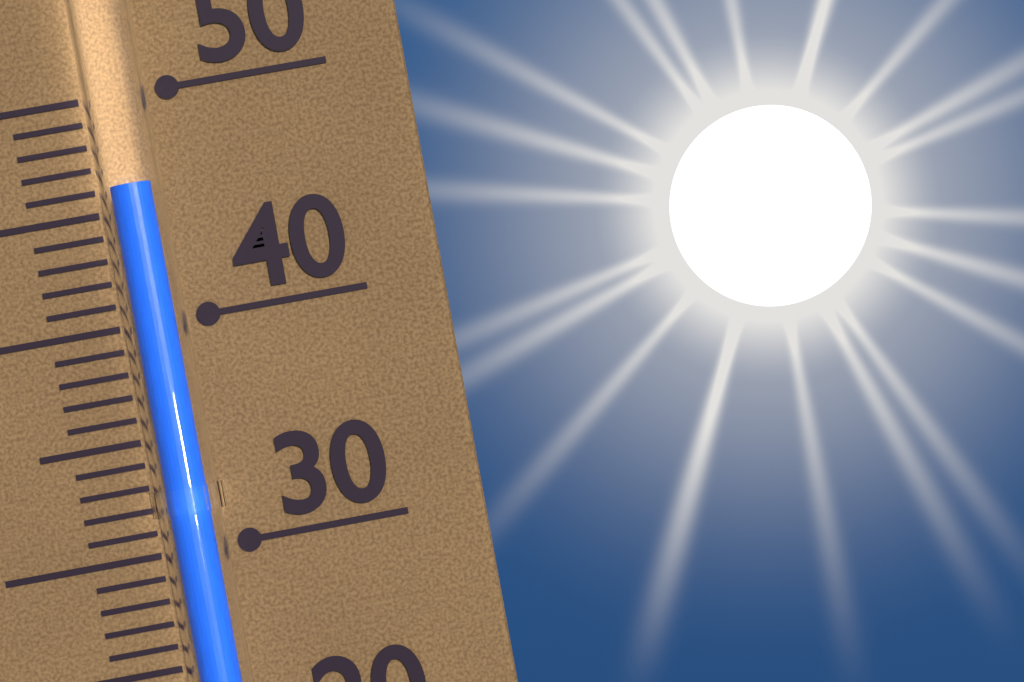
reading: 46 (no unit)
